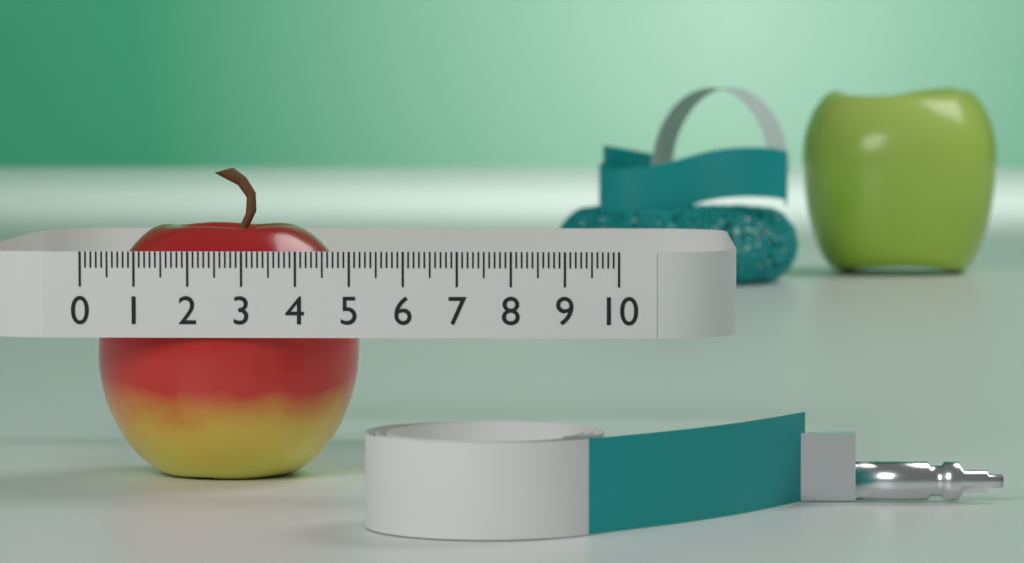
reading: 5.0 (no unit)
